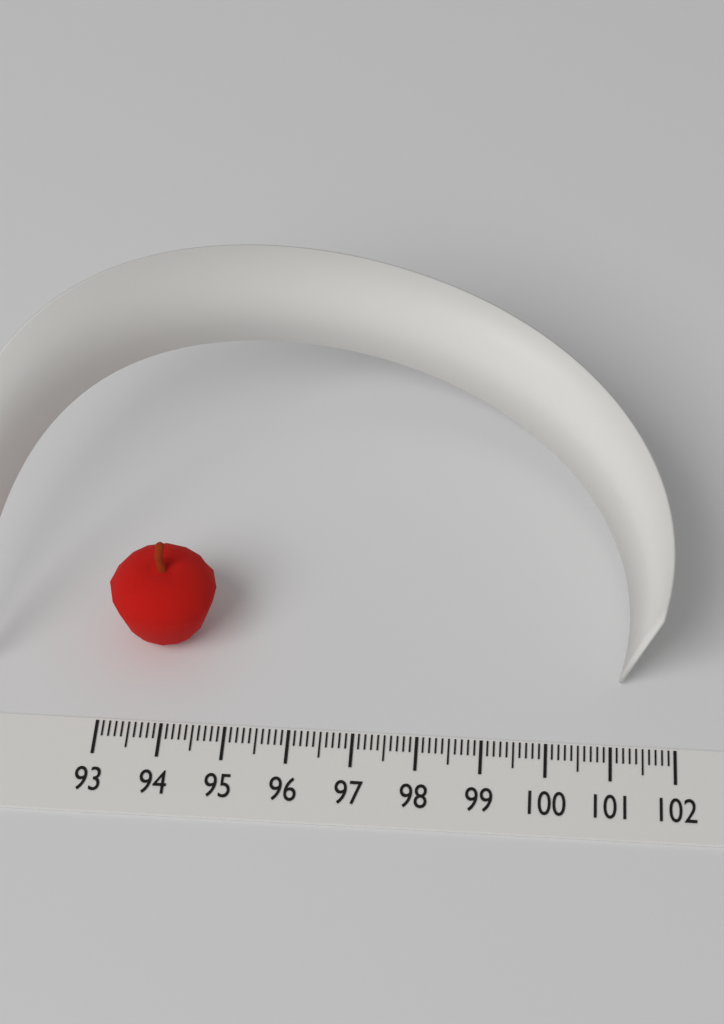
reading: 94.7 (no unit)
